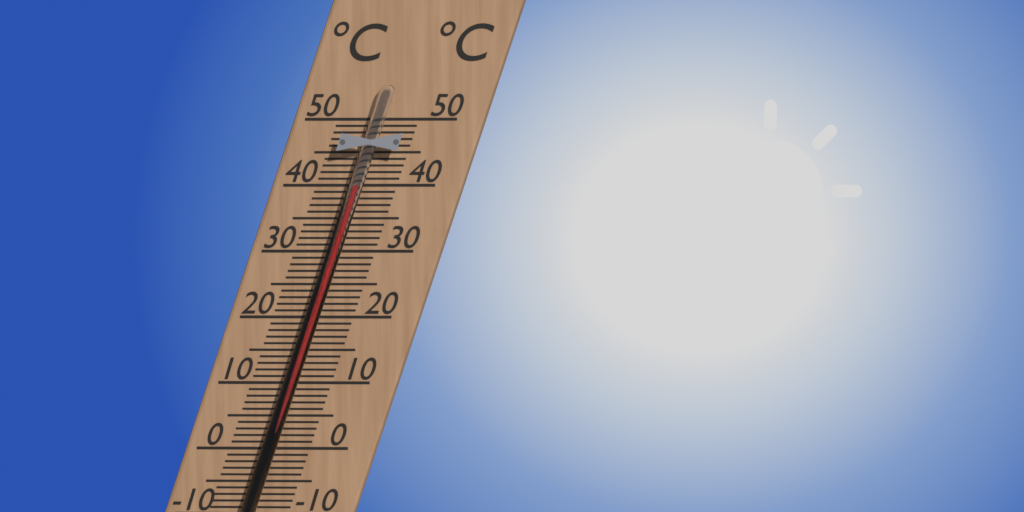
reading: 40 °C
